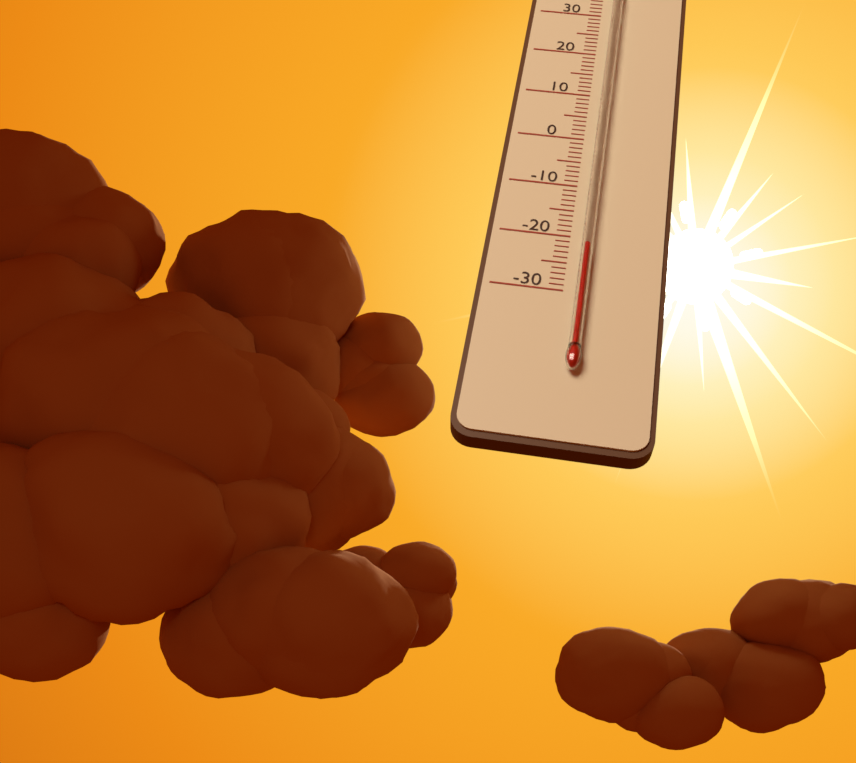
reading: -22 °C
